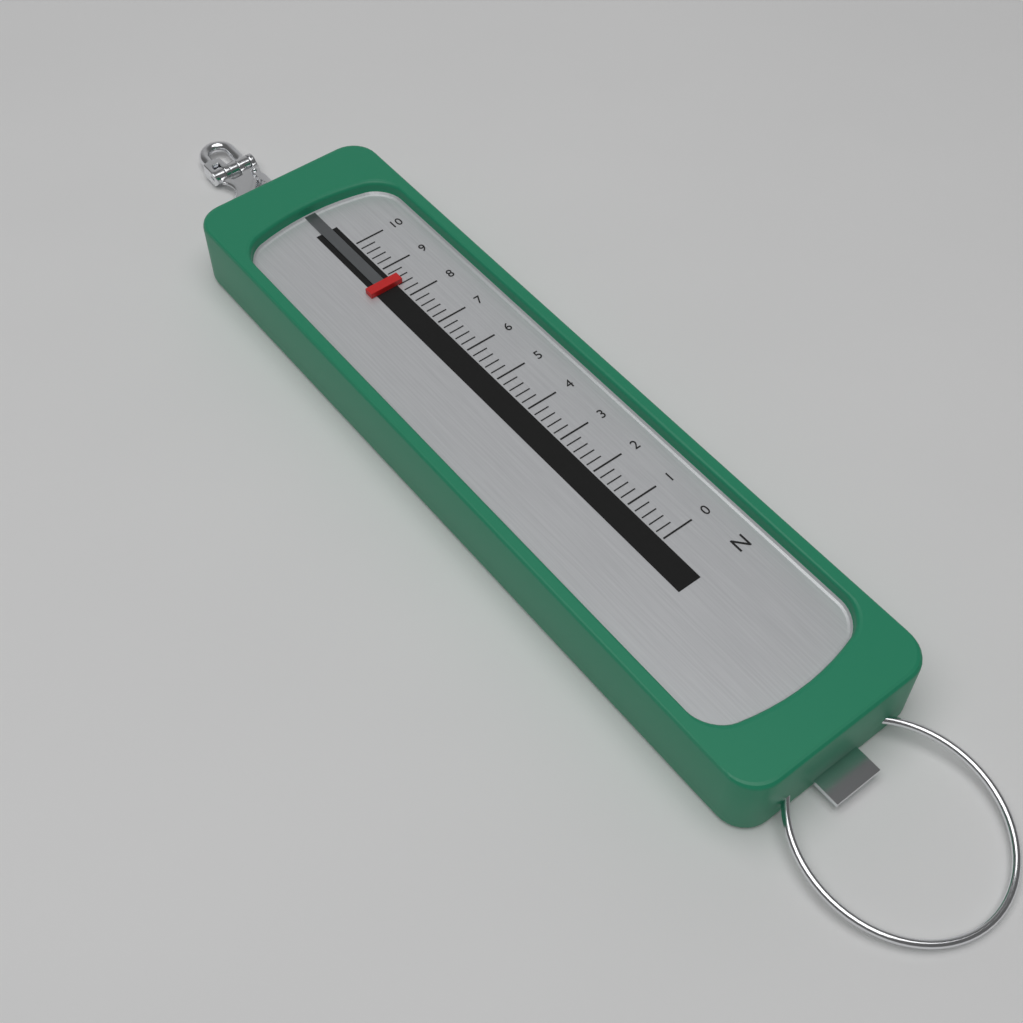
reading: 8.4 N
